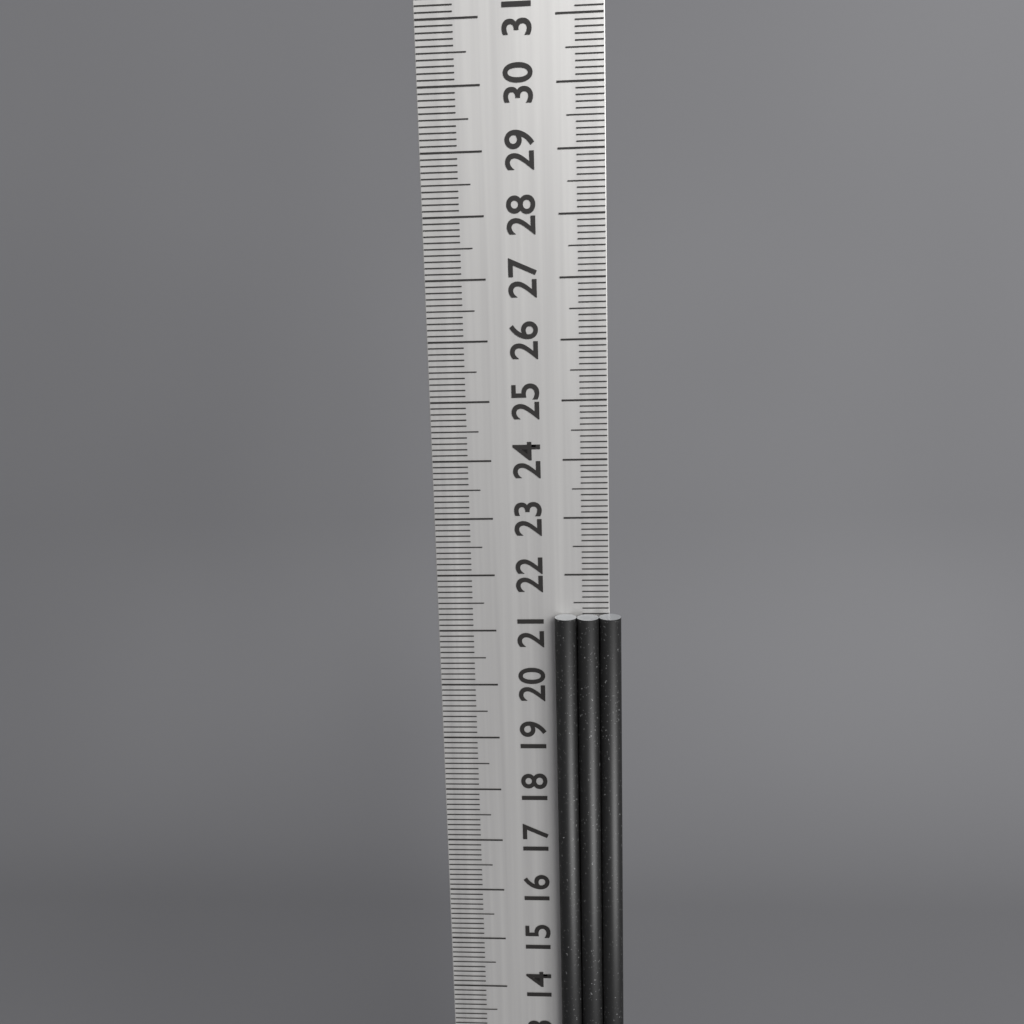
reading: 21.3 cm
